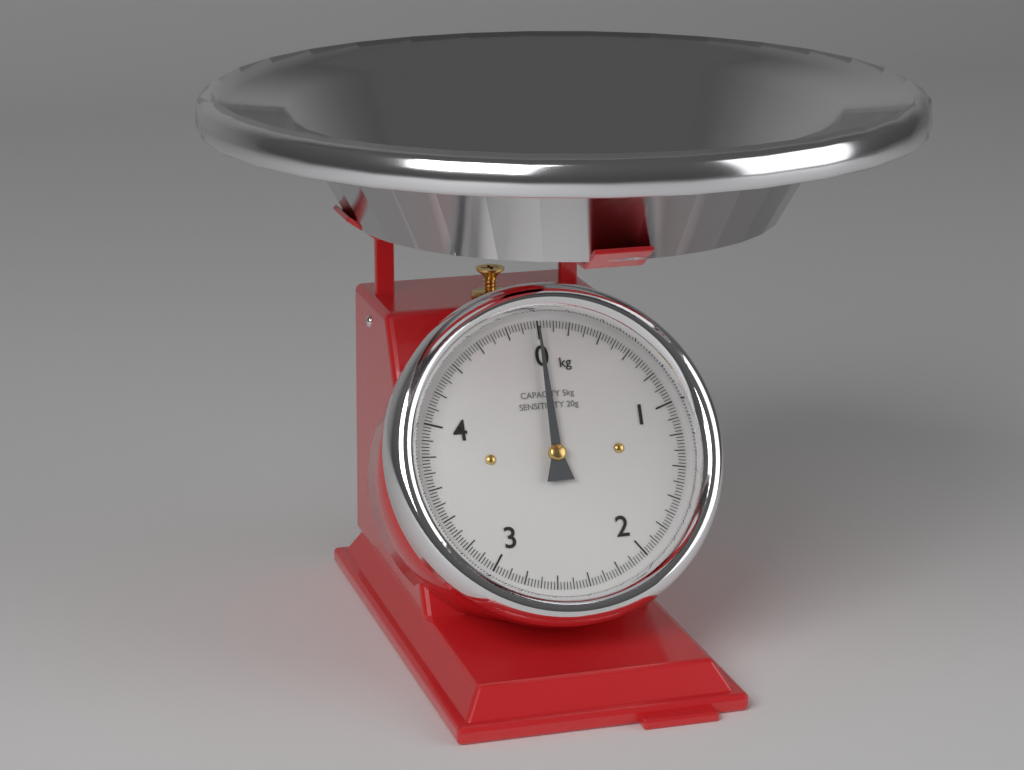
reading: 0.00 kg
